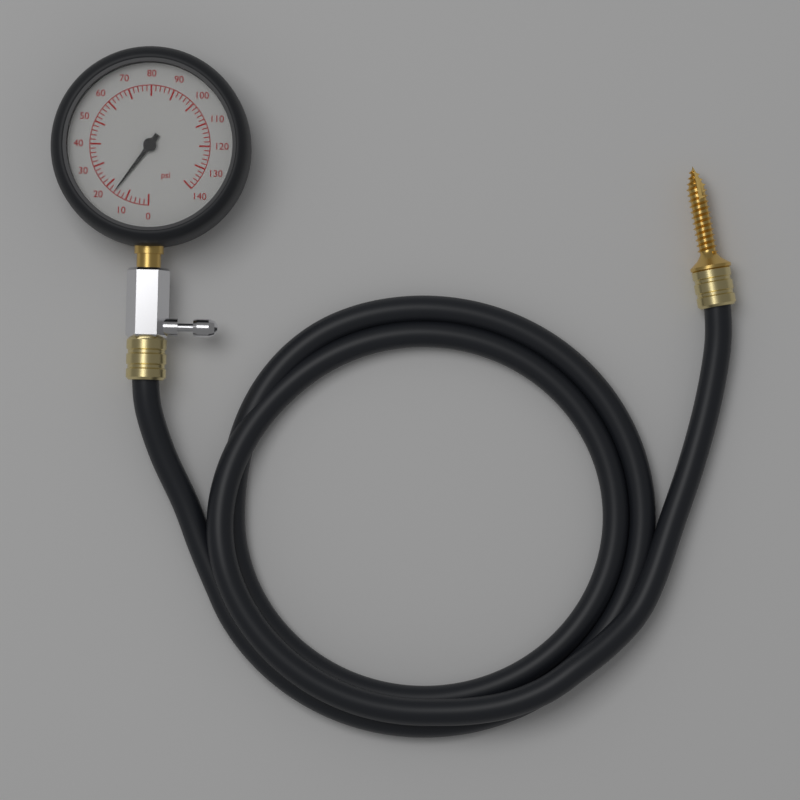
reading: 16 psi
